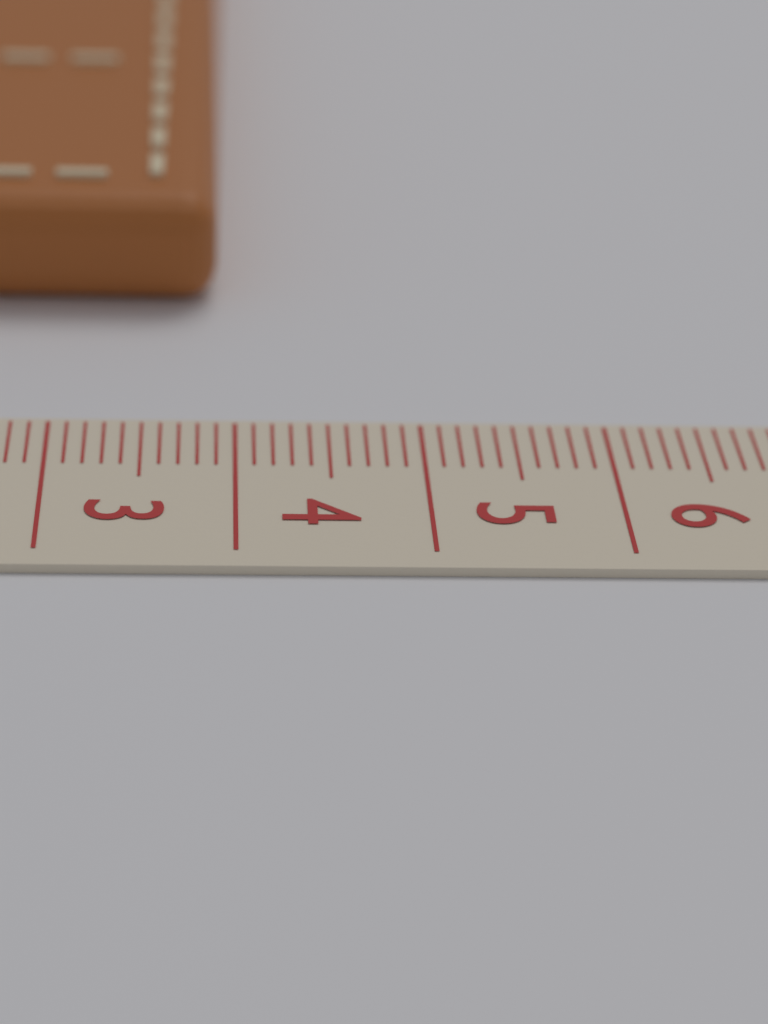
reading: 3.9 cm
